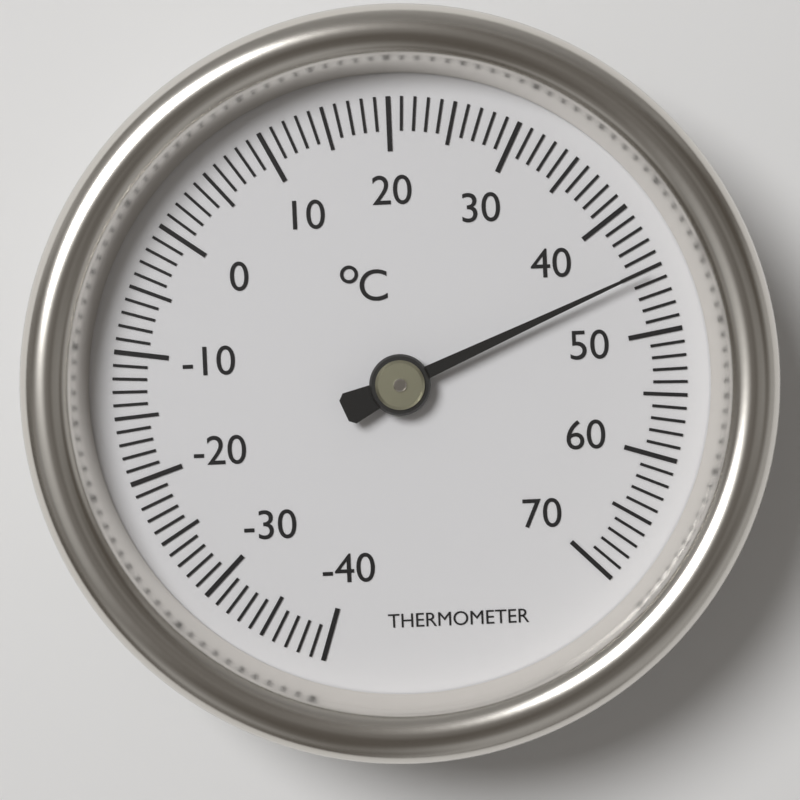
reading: 45 °C
